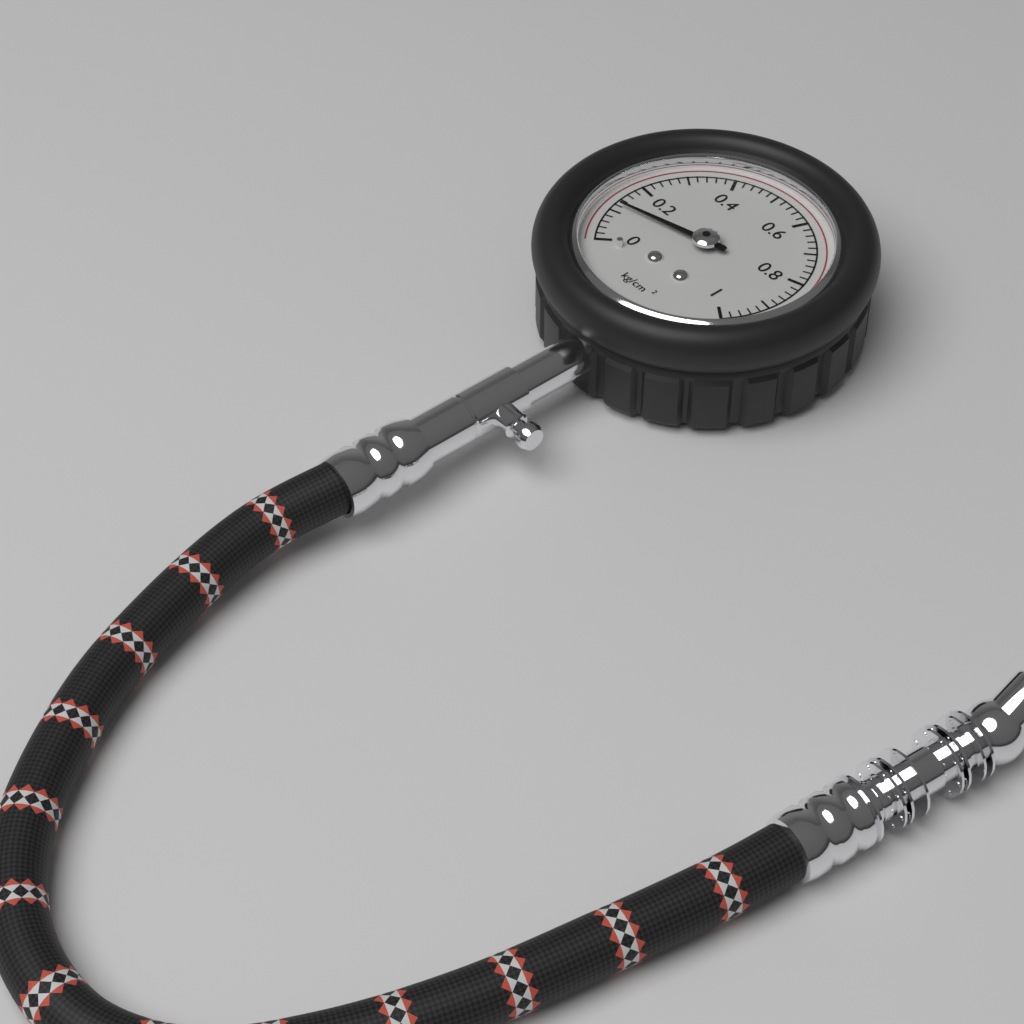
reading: 0.12 kg/cm²
